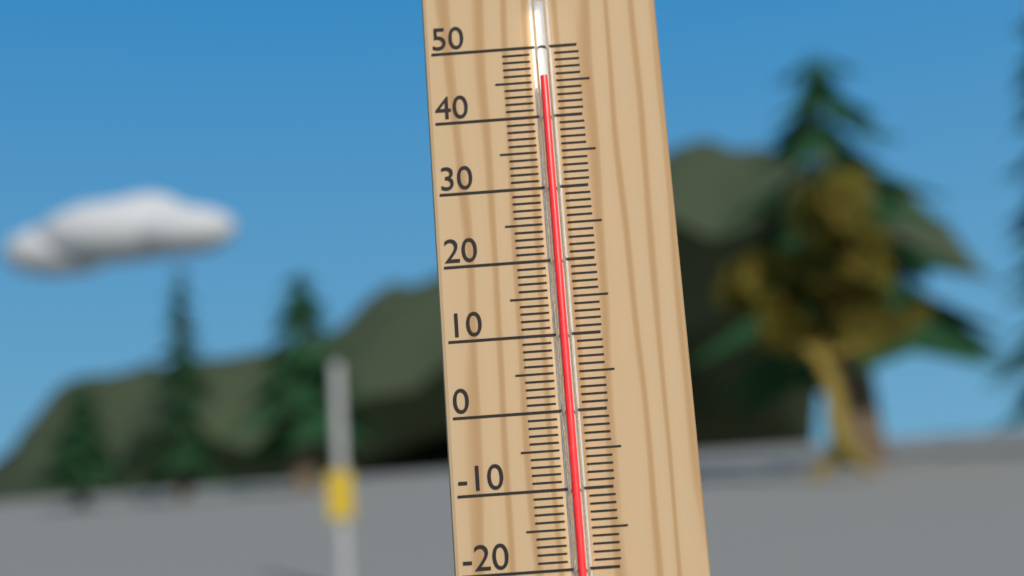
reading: 45 °C
